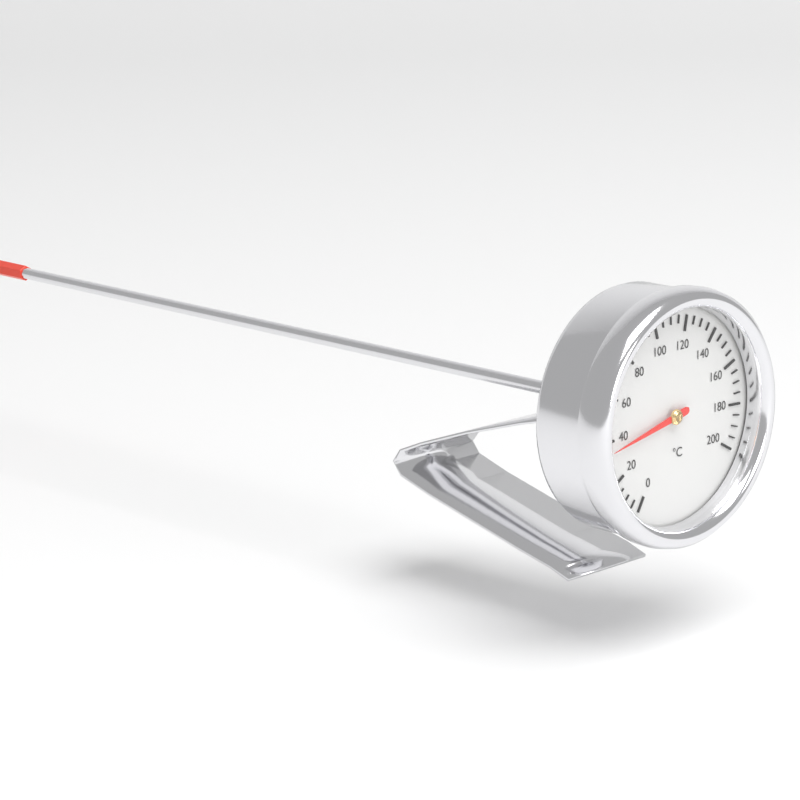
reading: 35 °C
